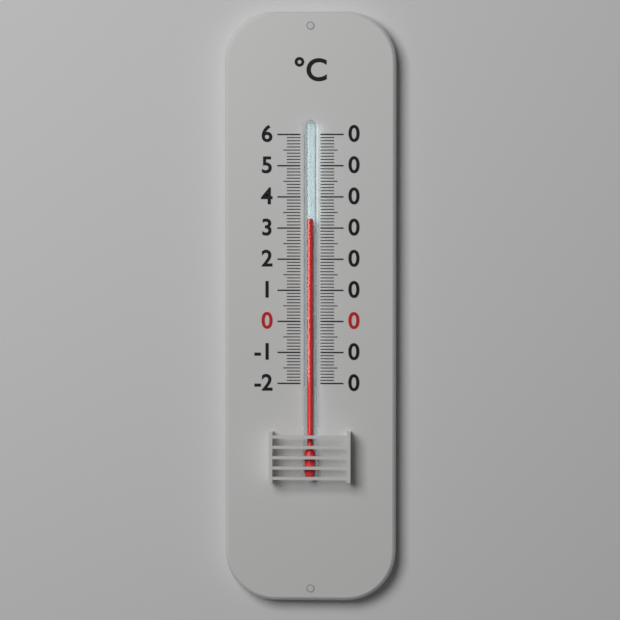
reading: 33 °C
